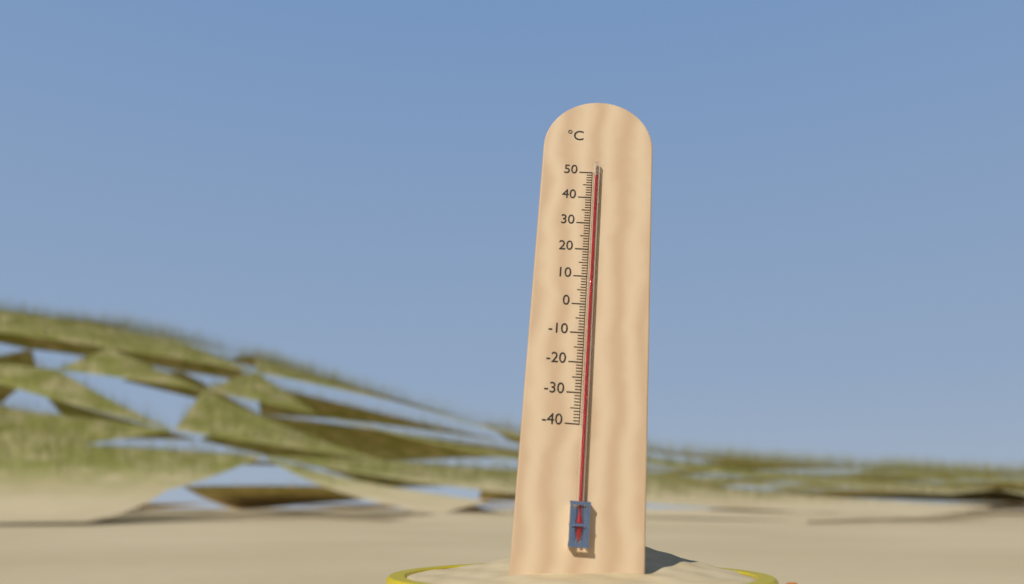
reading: 48 °C
